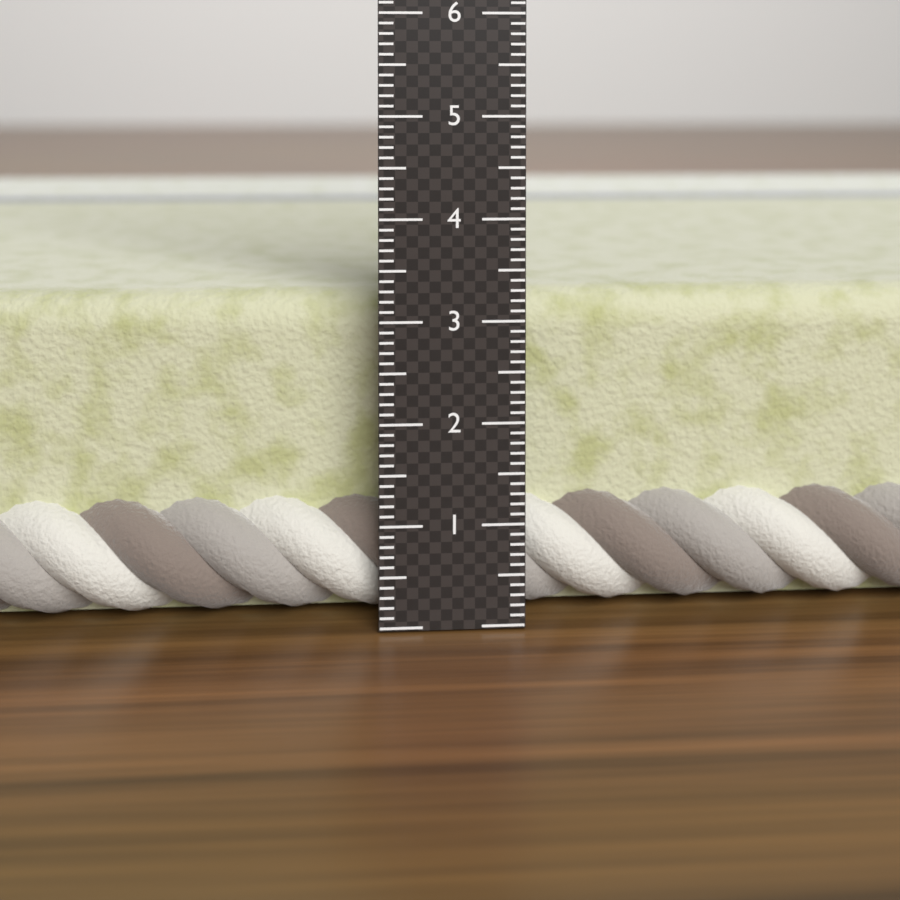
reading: 3.2 cm
